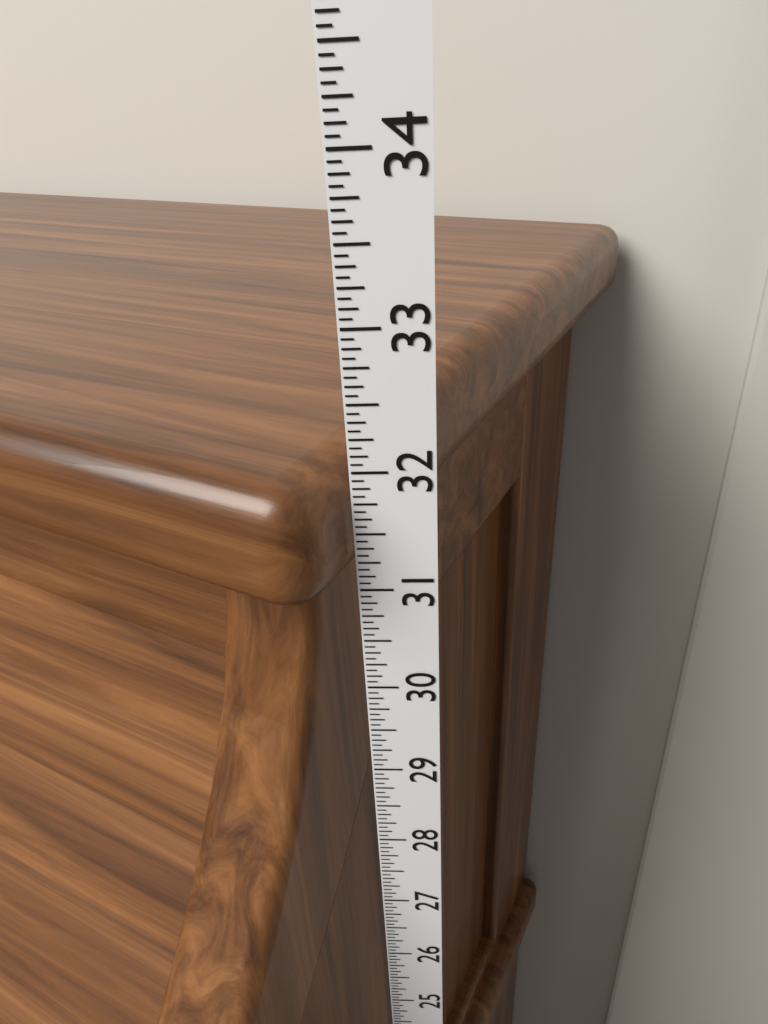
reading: 32.0625 in
